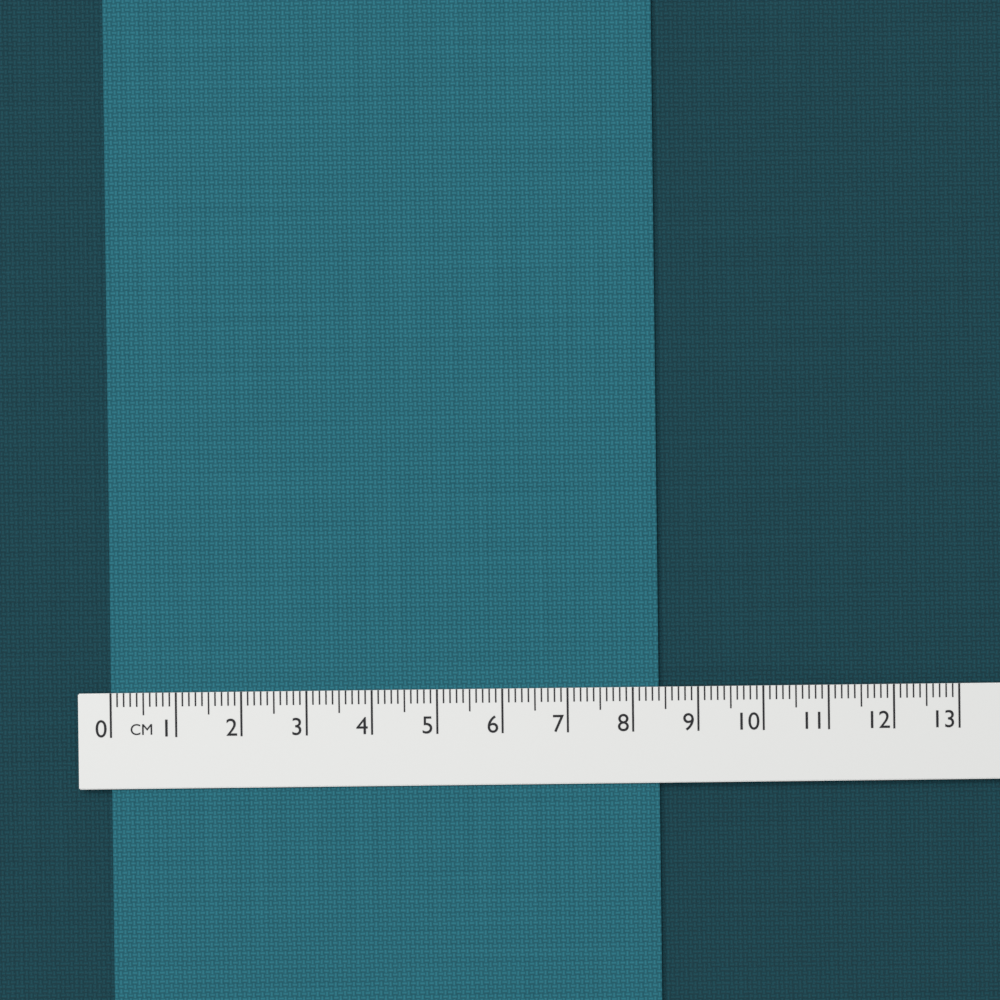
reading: 8.4 cm
